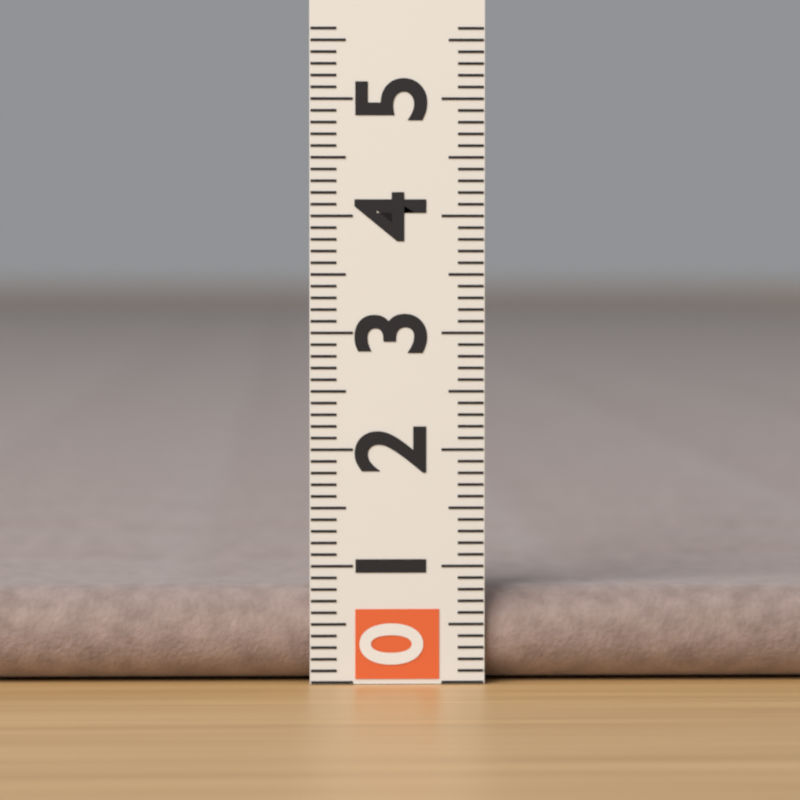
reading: 0.8 (no unit)
